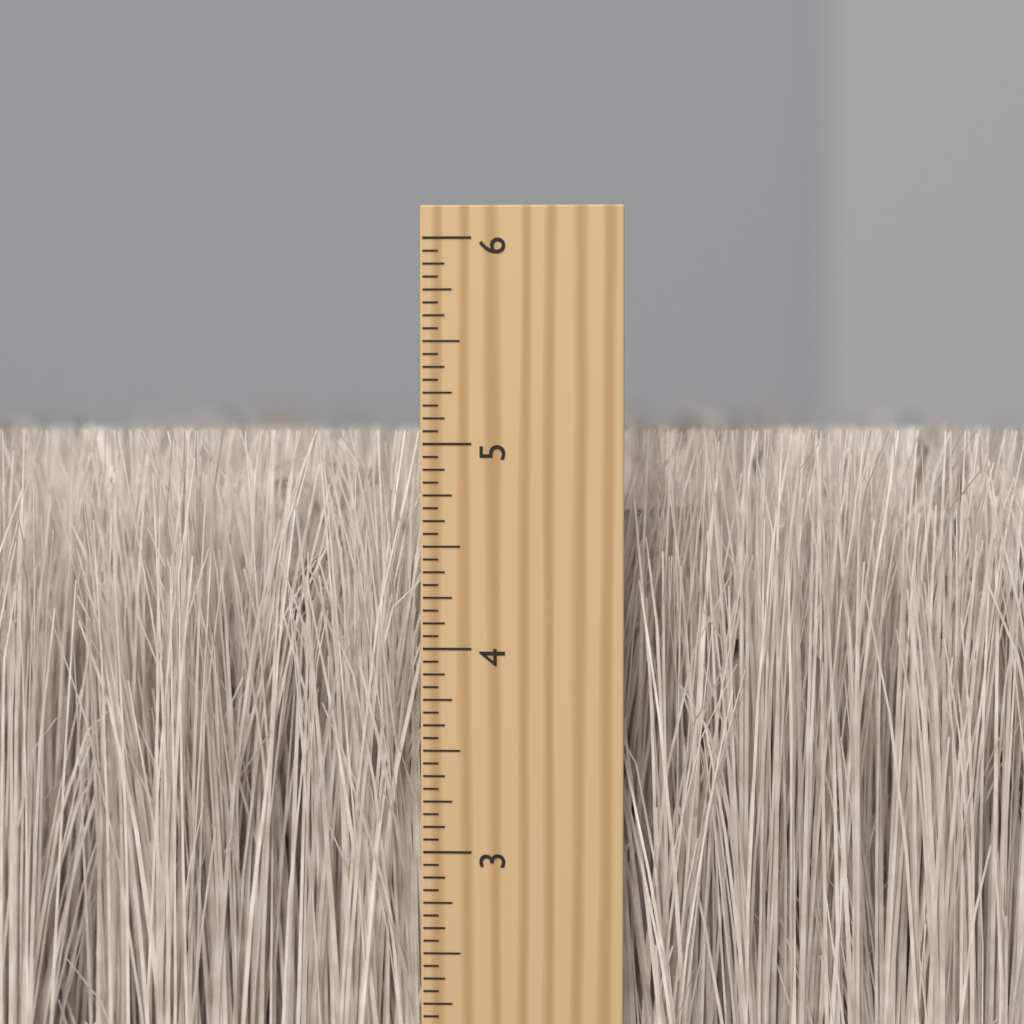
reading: 5.0625 inch
